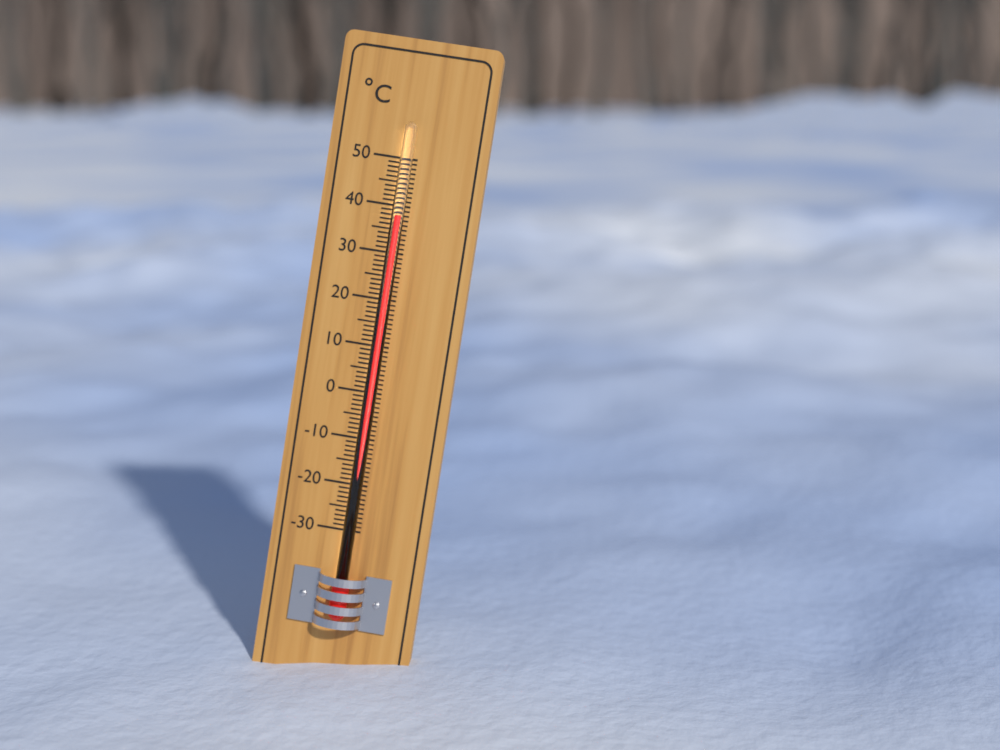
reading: 38 °C
